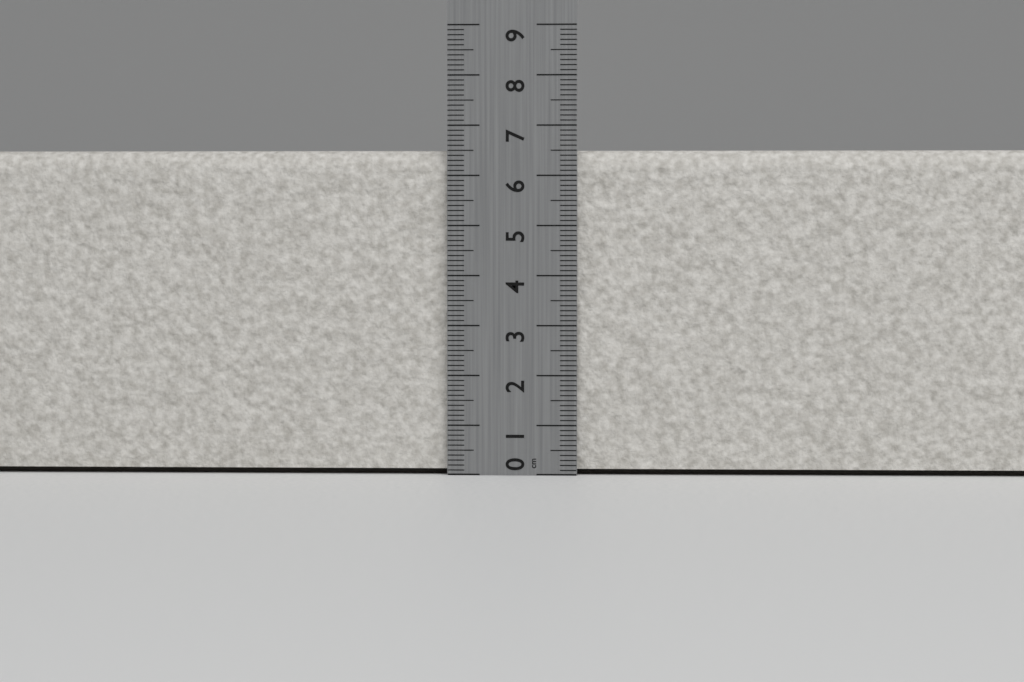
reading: 6.5 cm
